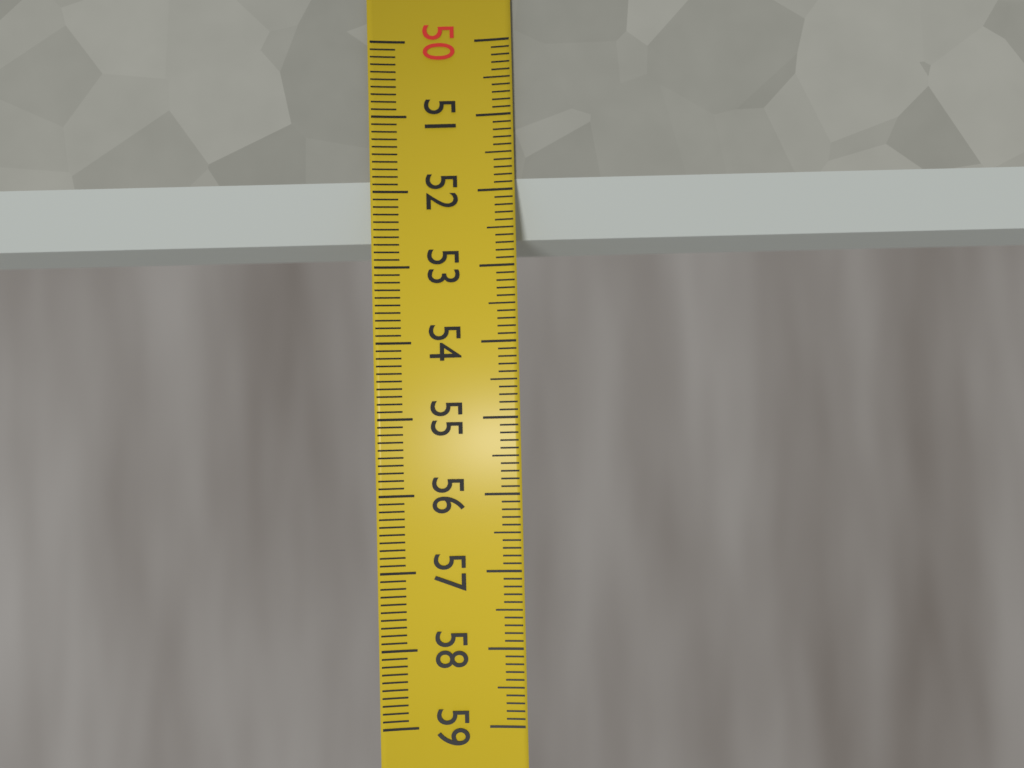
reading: 52.6 (no unit)
